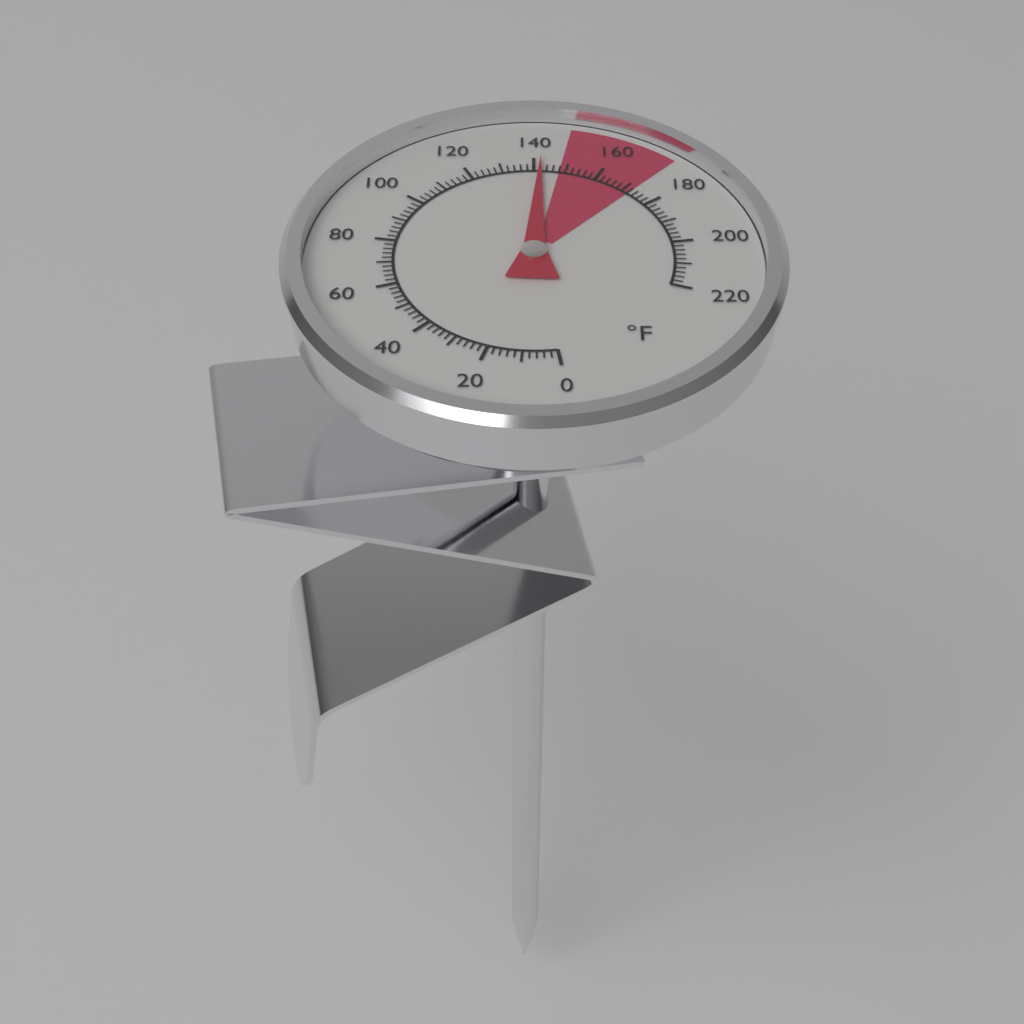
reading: 142 °F
